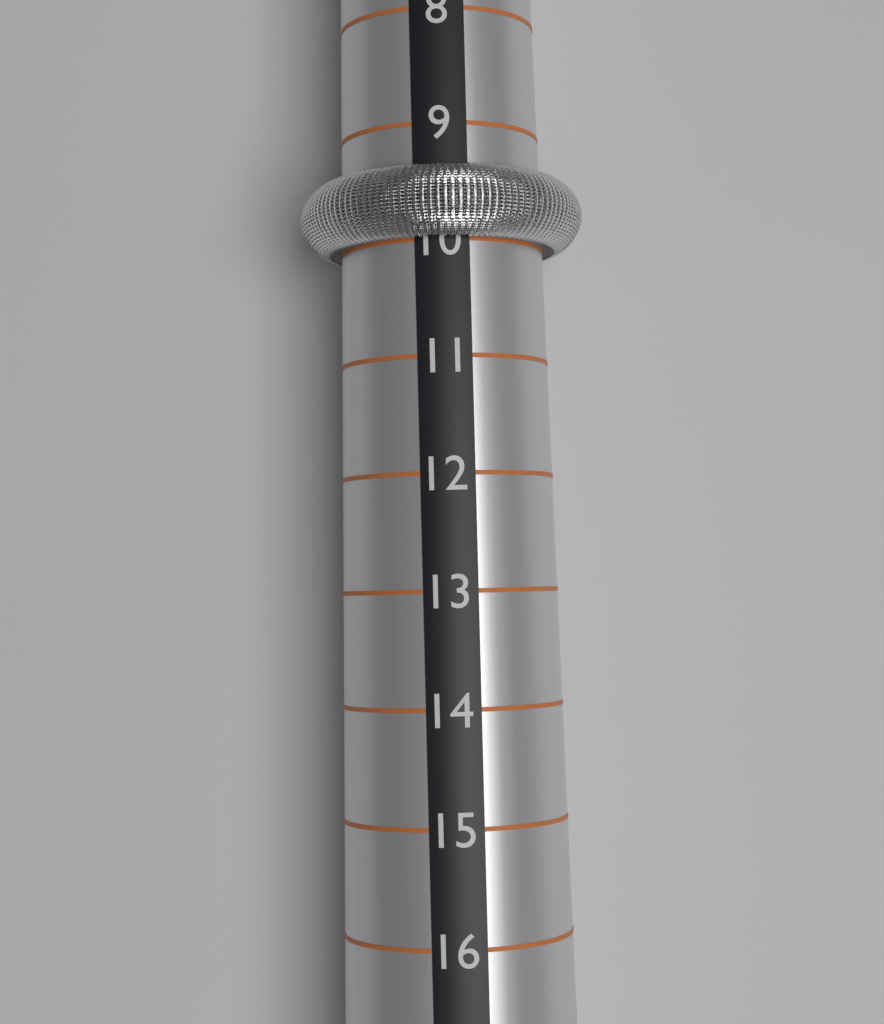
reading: 10 (no unit)
